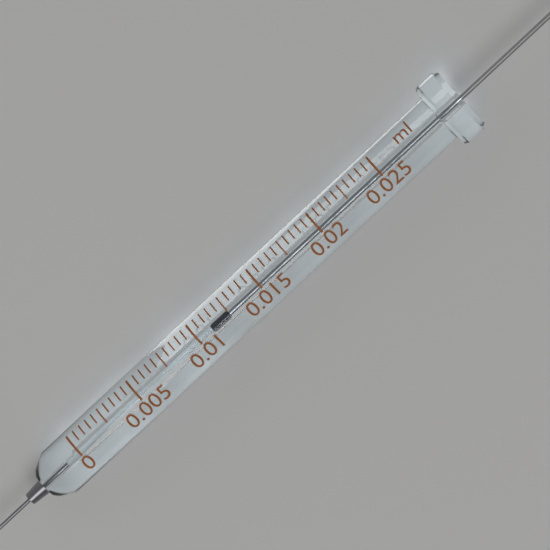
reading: 0.0110 ml
